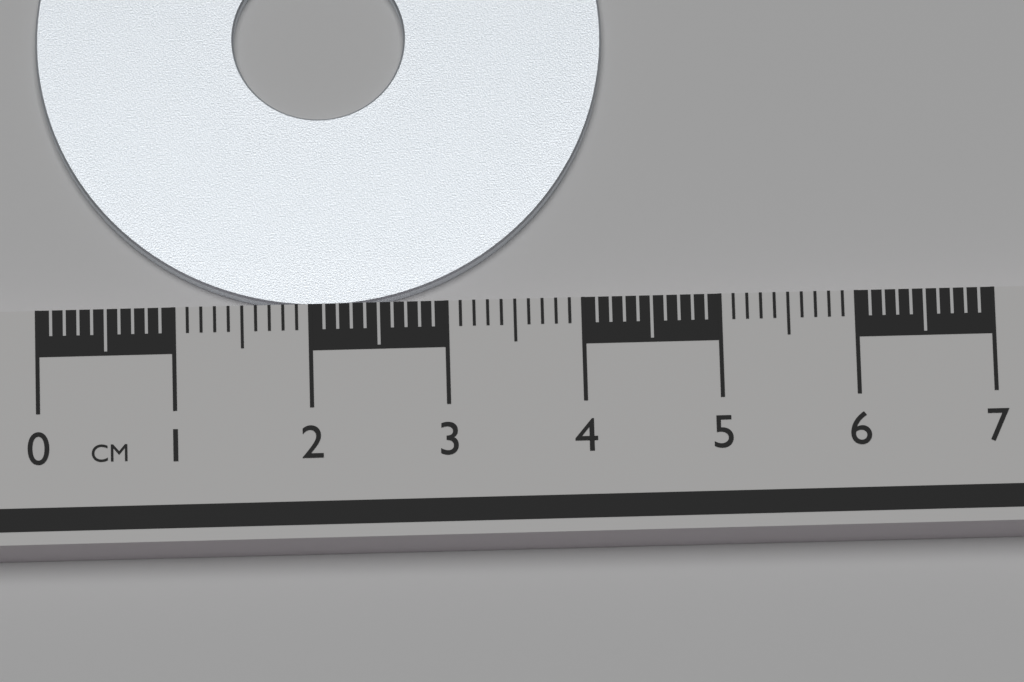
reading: 4.2 cm
